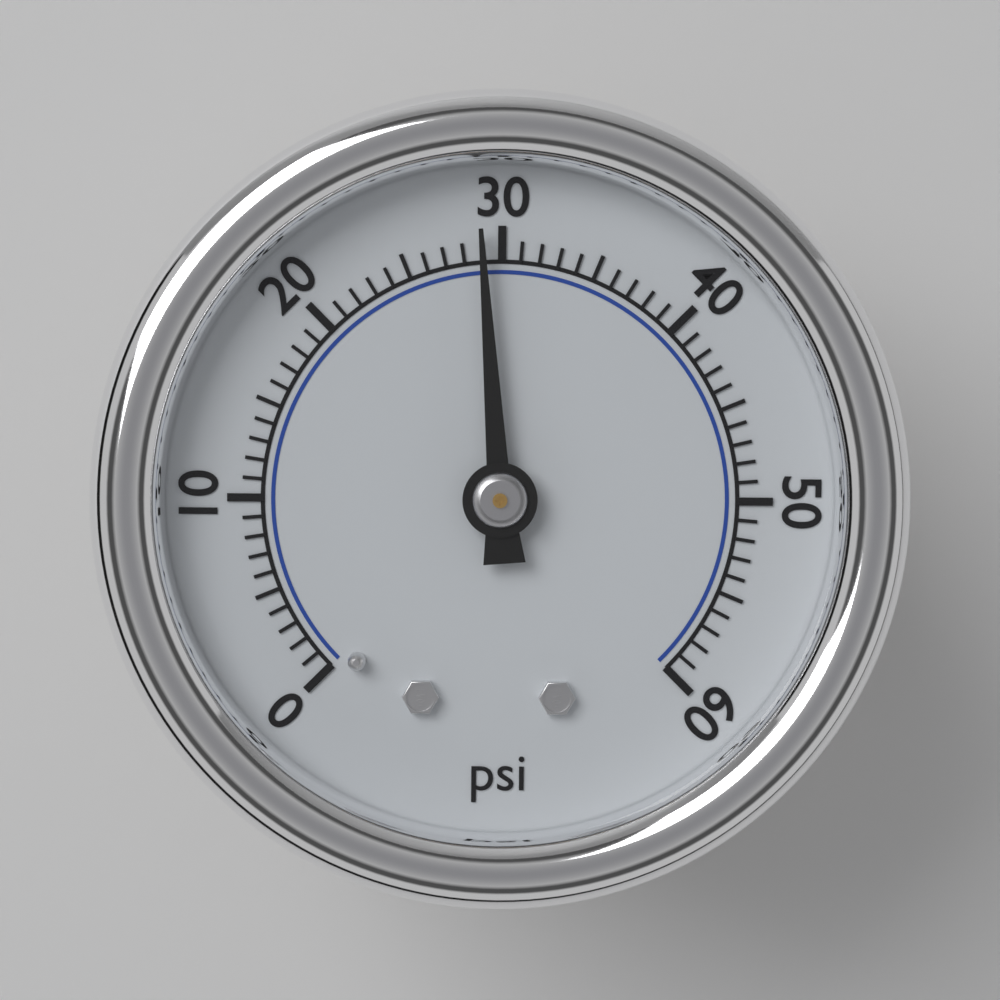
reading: 29 psi
